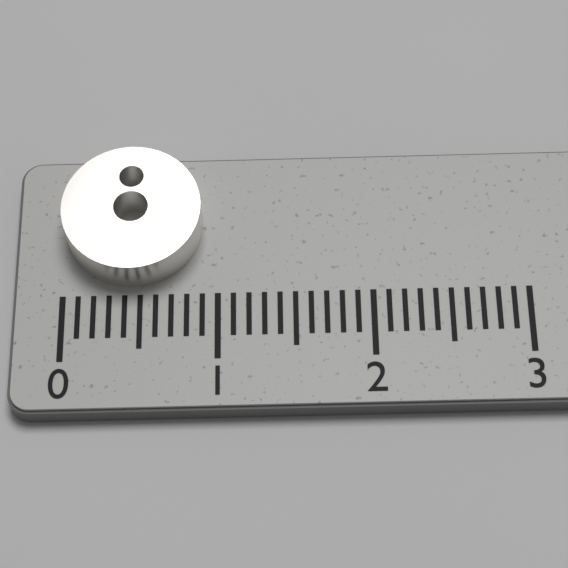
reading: 0.9 (no unit)
